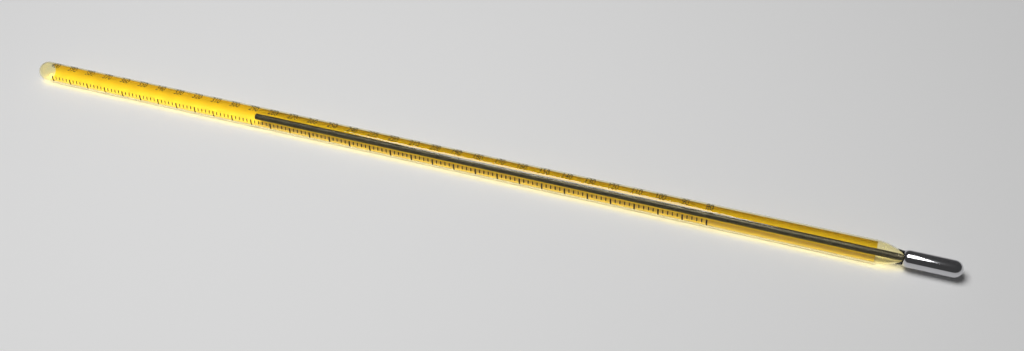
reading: 290 (no unit)
